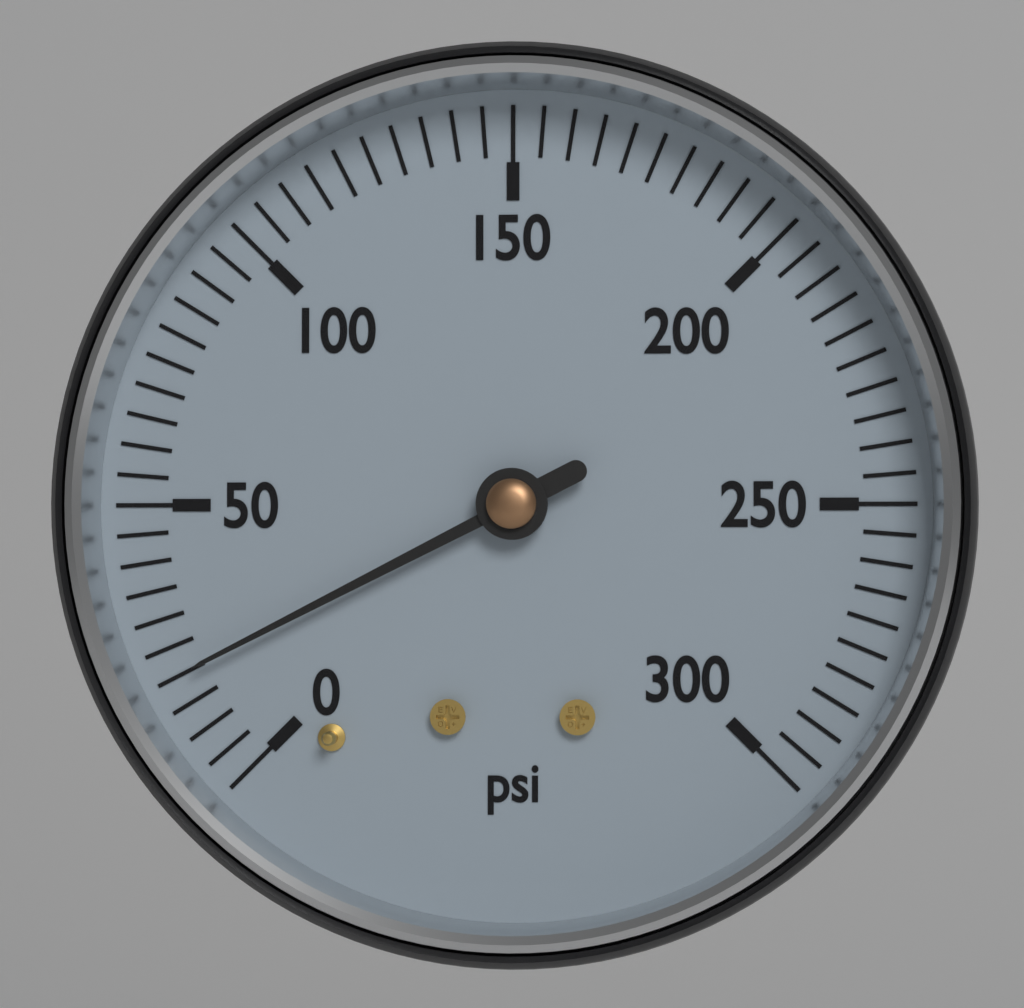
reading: 20 psi
